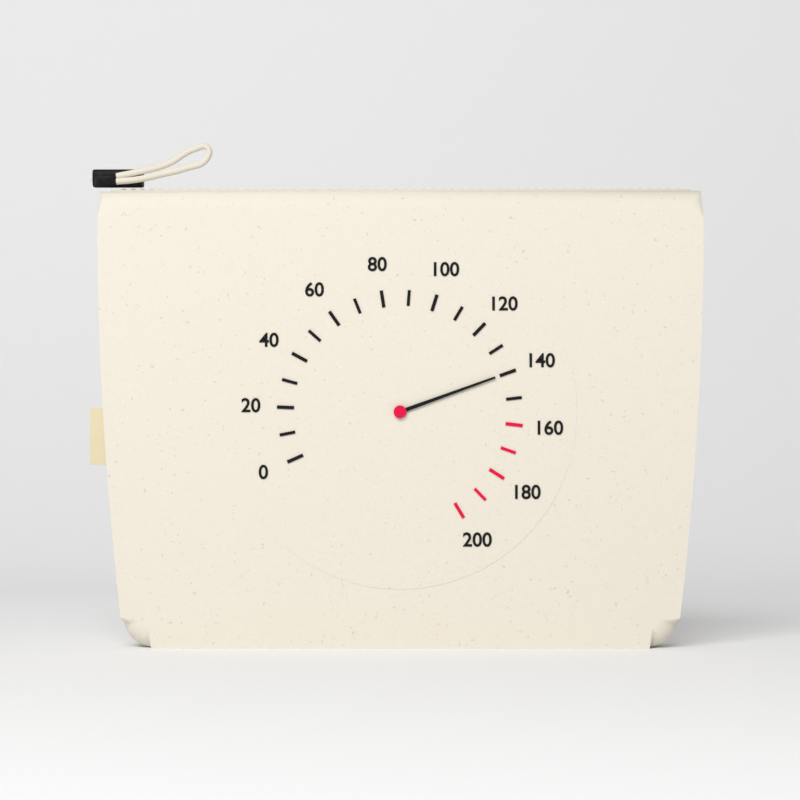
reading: 140 (no unit)
